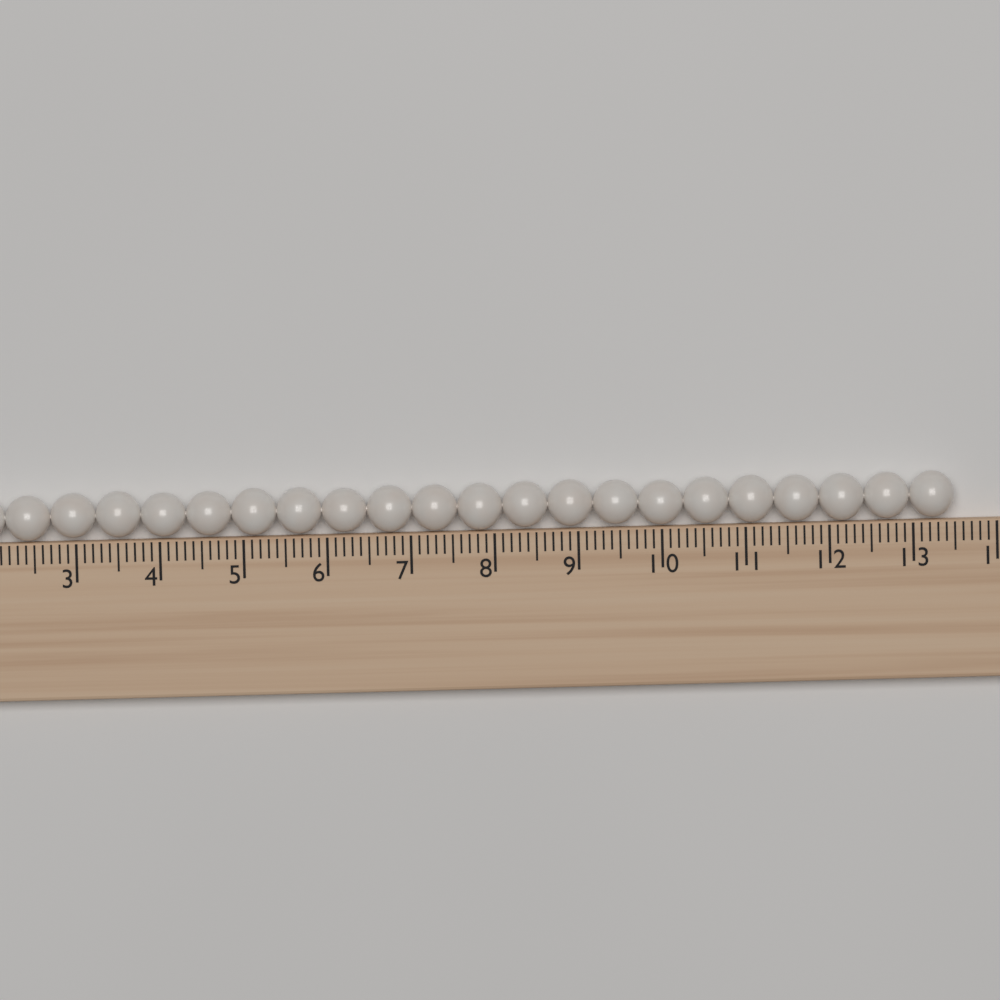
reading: 13.5 (no unit)
